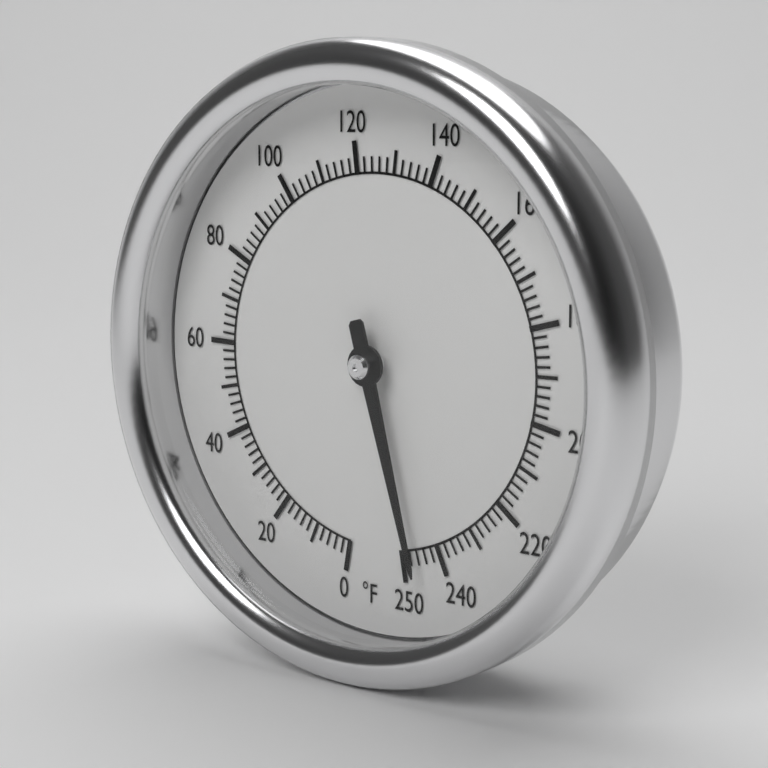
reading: 246 °F
